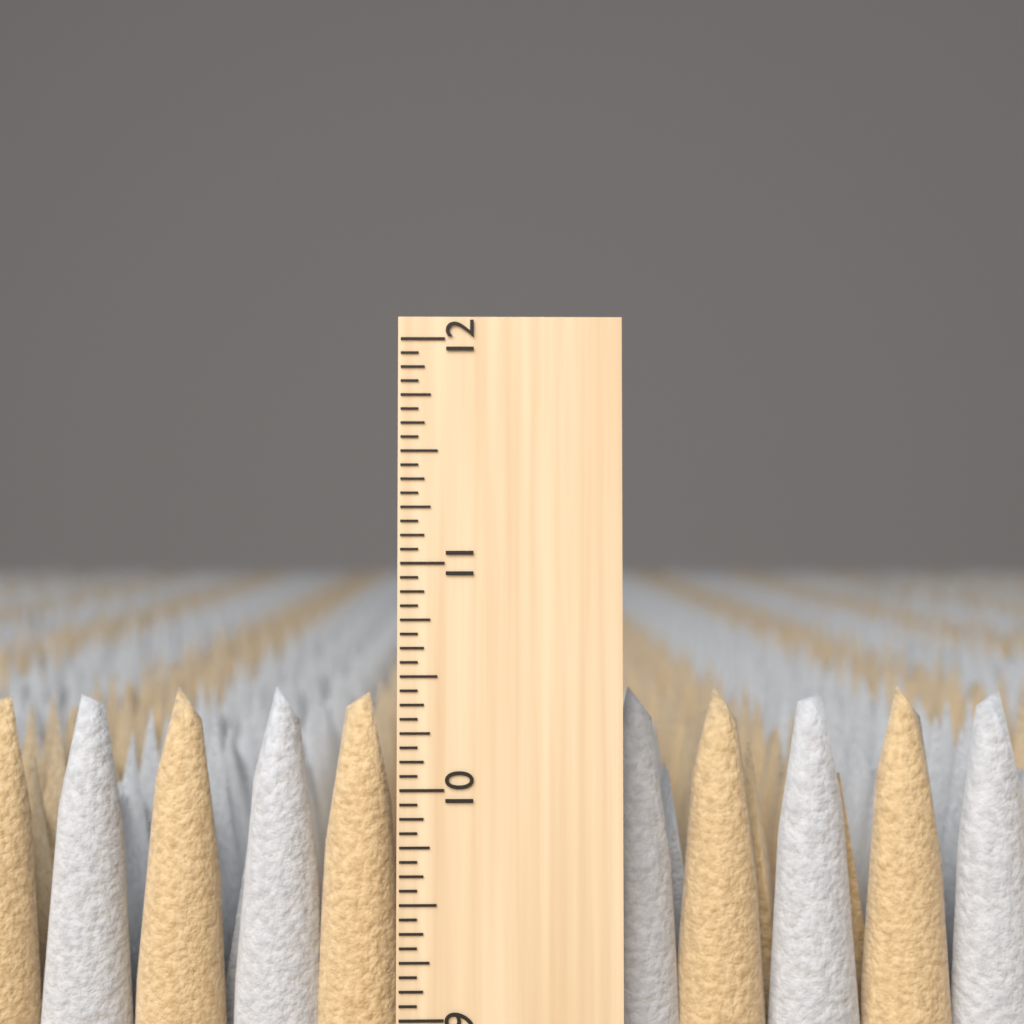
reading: 10.4375 inch
